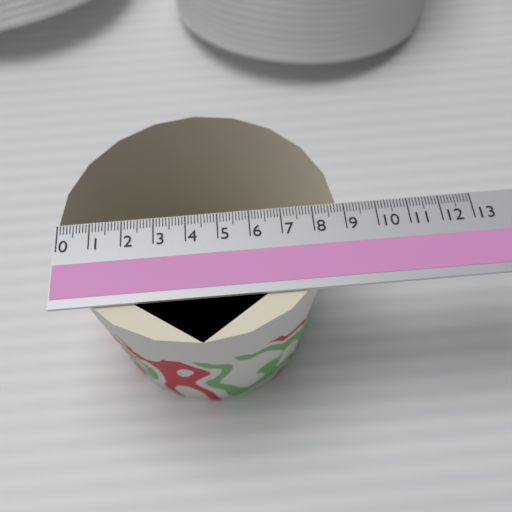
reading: 8.8 (no unit)
